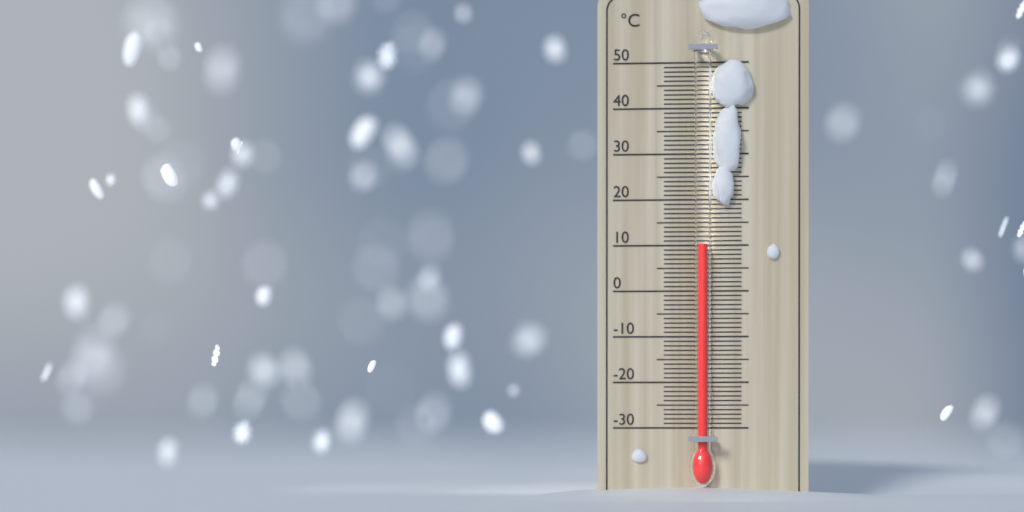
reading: 10 °C
